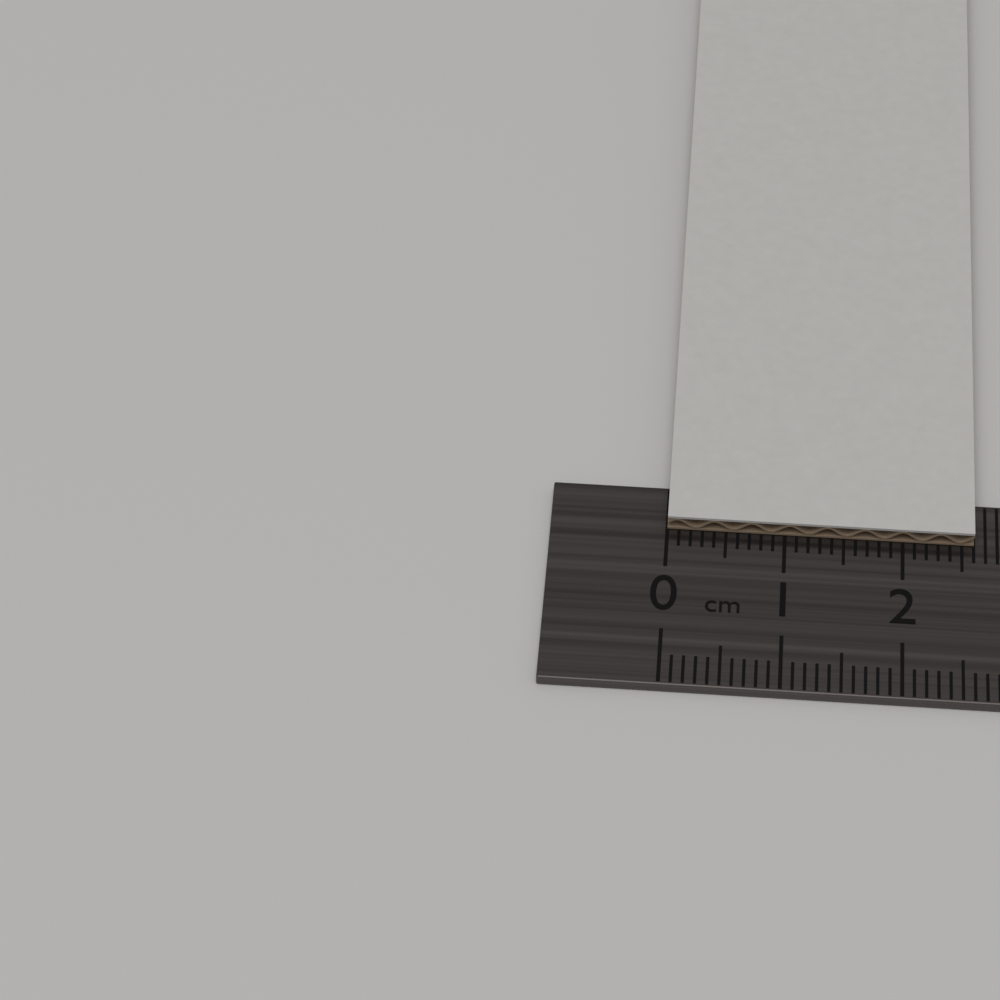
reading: 2.6 cm
